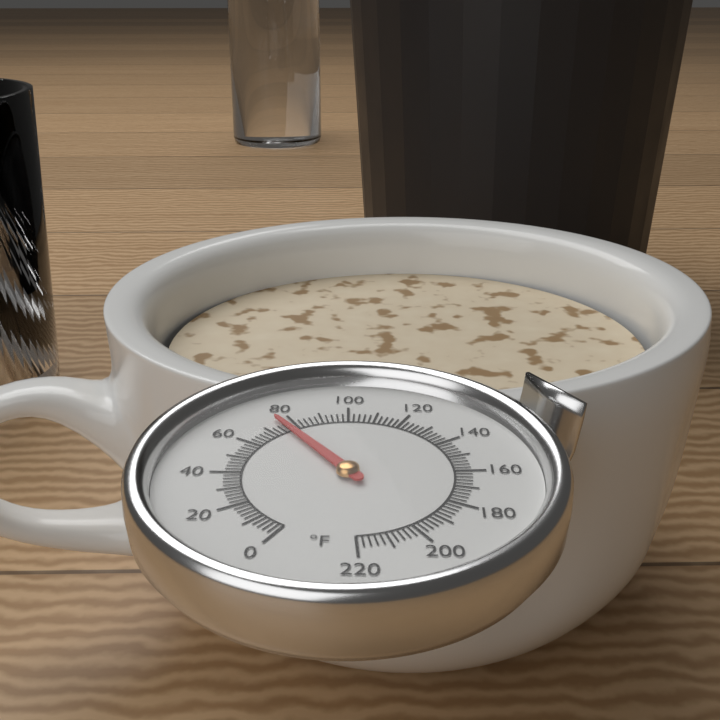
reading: 76 °F
